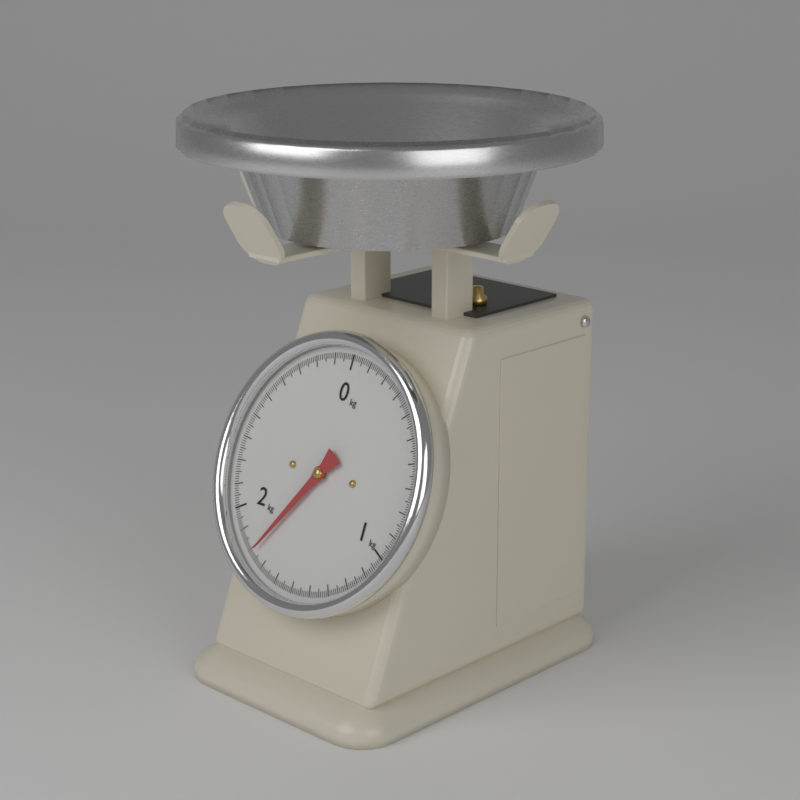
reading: 1.78 kg
